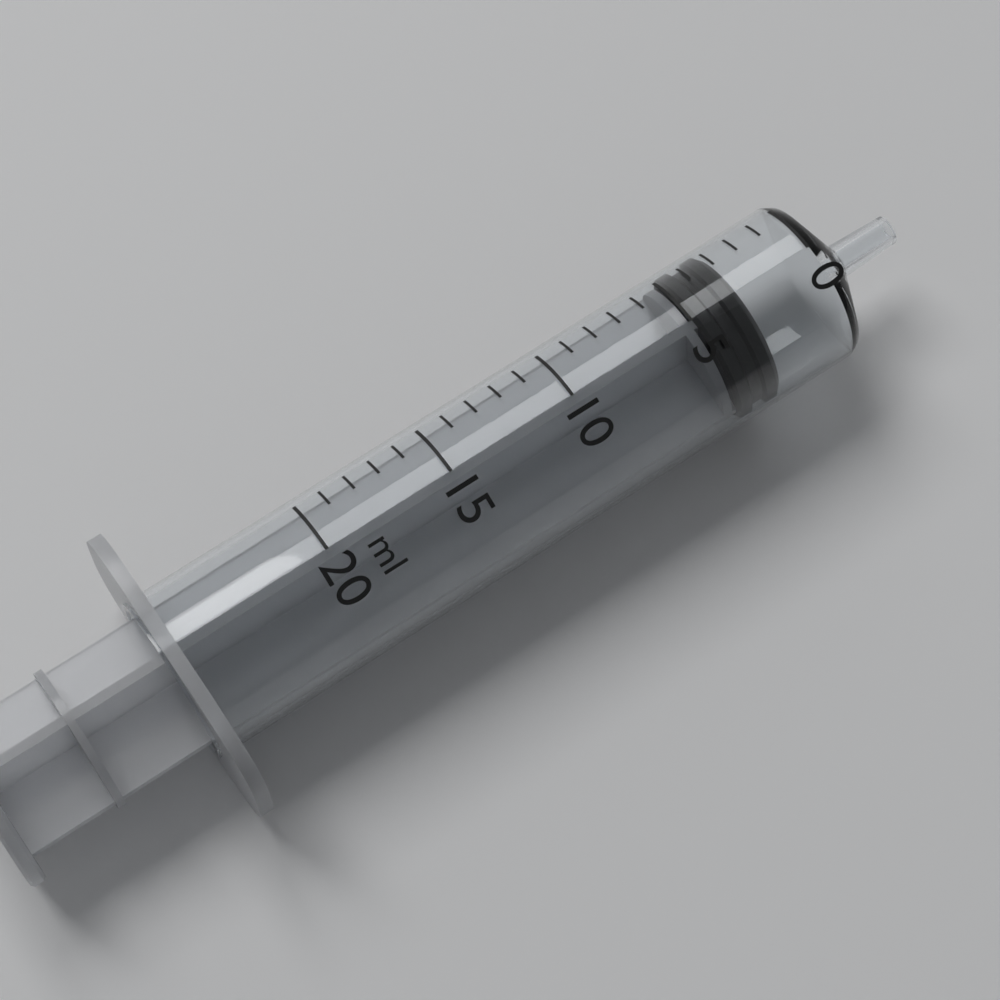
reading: 3 ml
